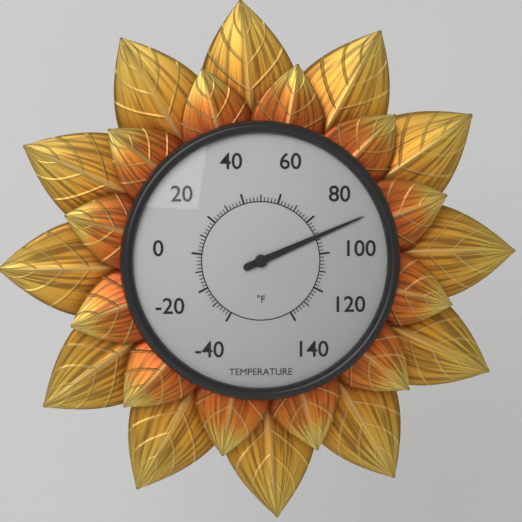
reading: 90 °F
